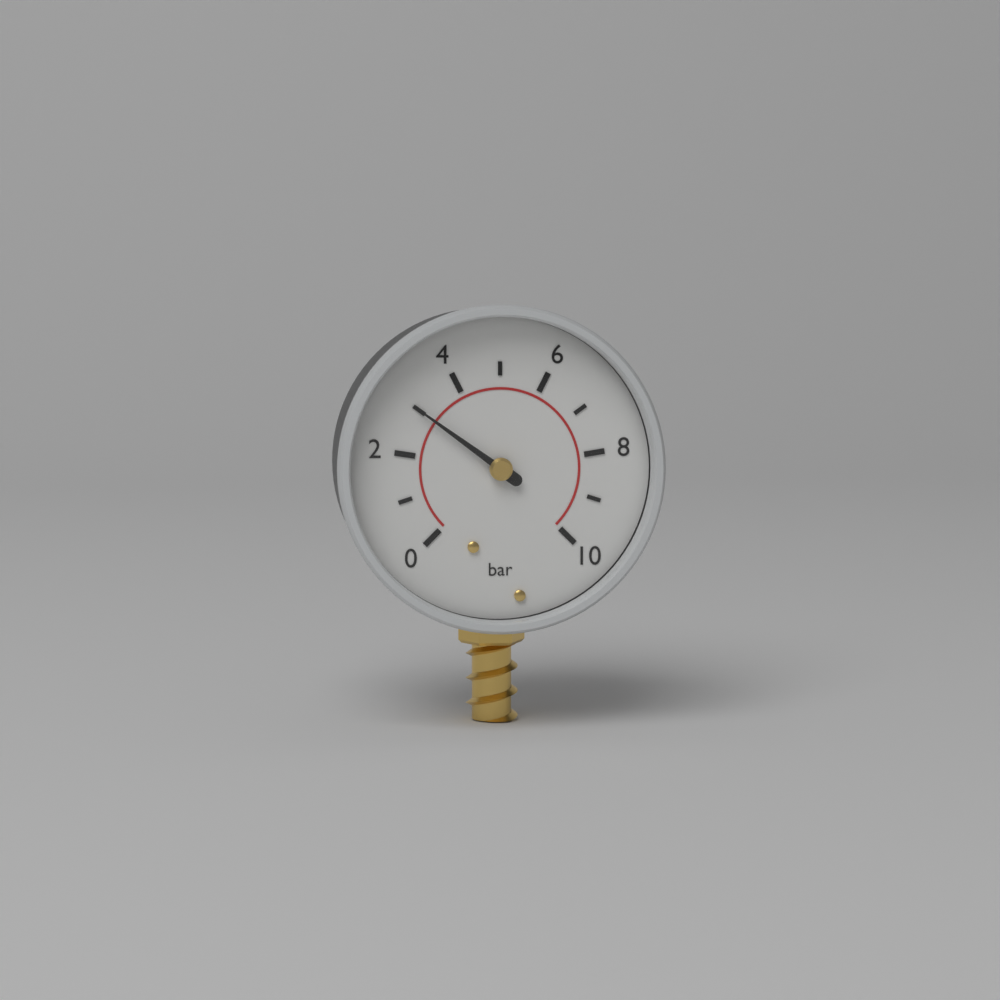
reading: 3 bar
